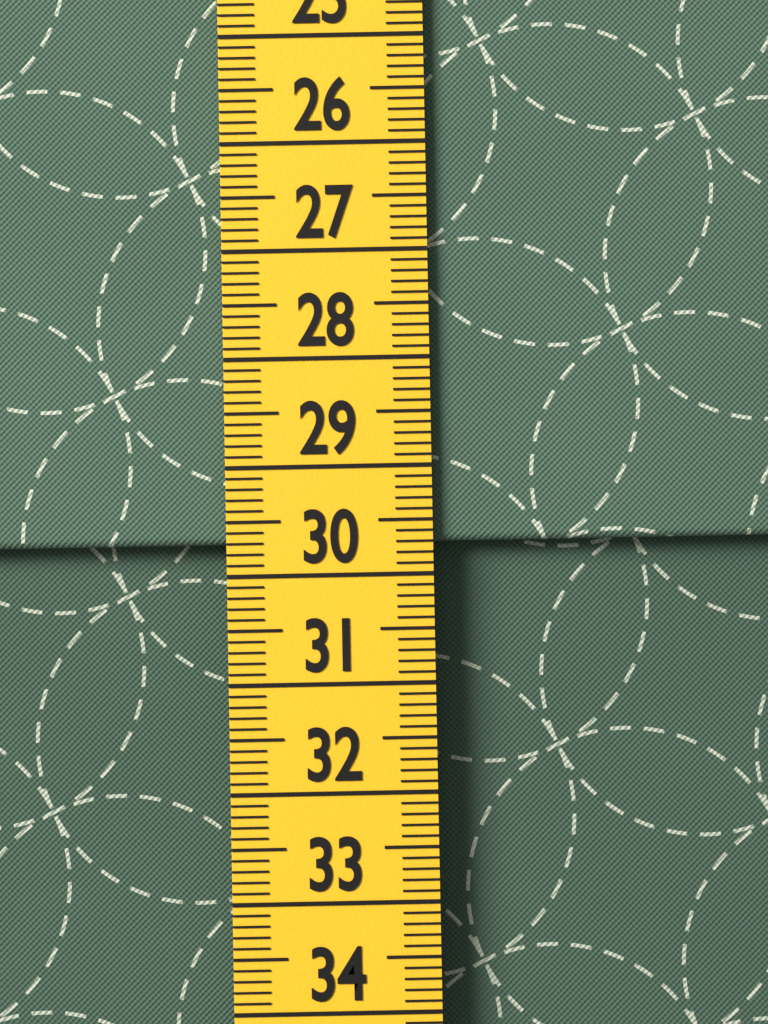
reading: 29.7 cm
